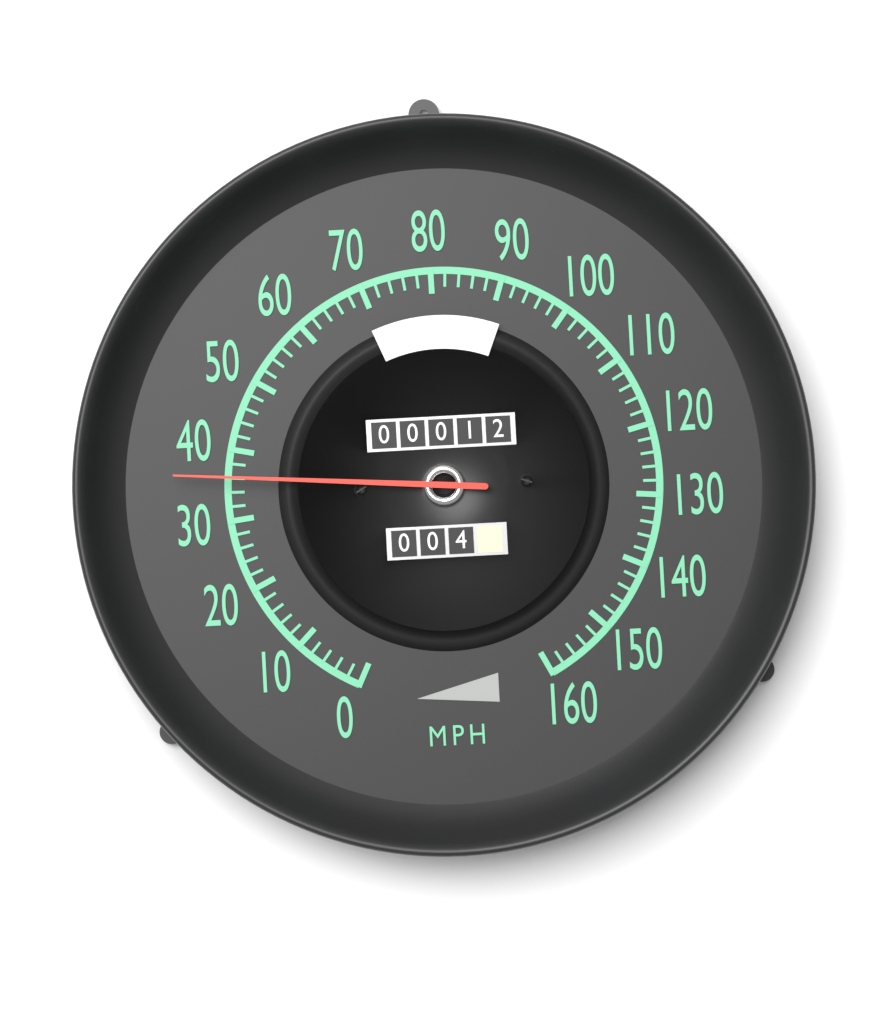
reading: 36 mph
